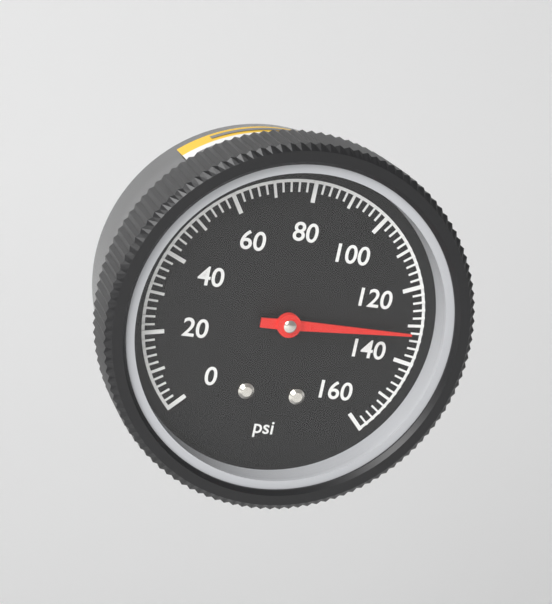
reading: 132 psi
